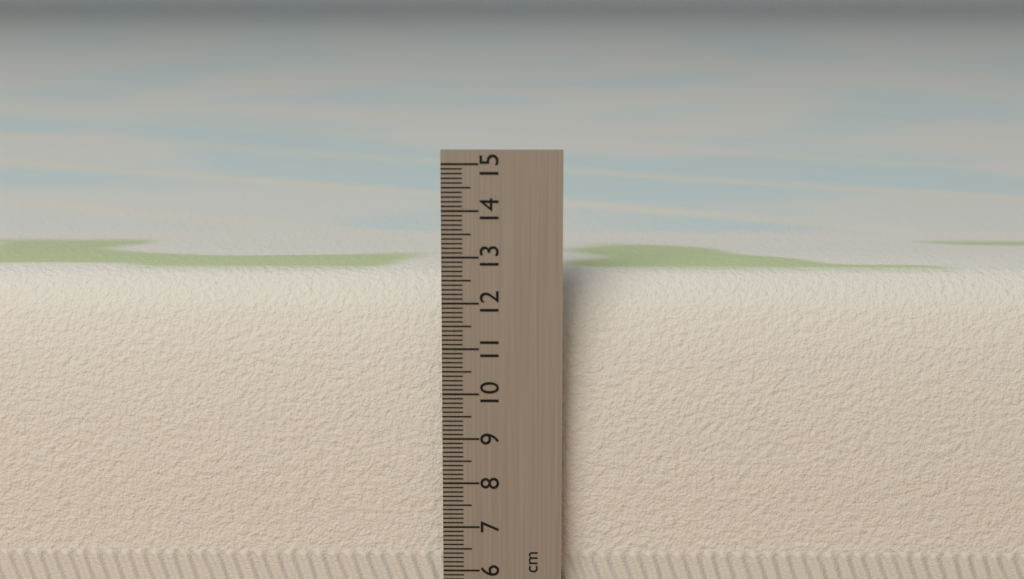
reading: 12.5 cm
